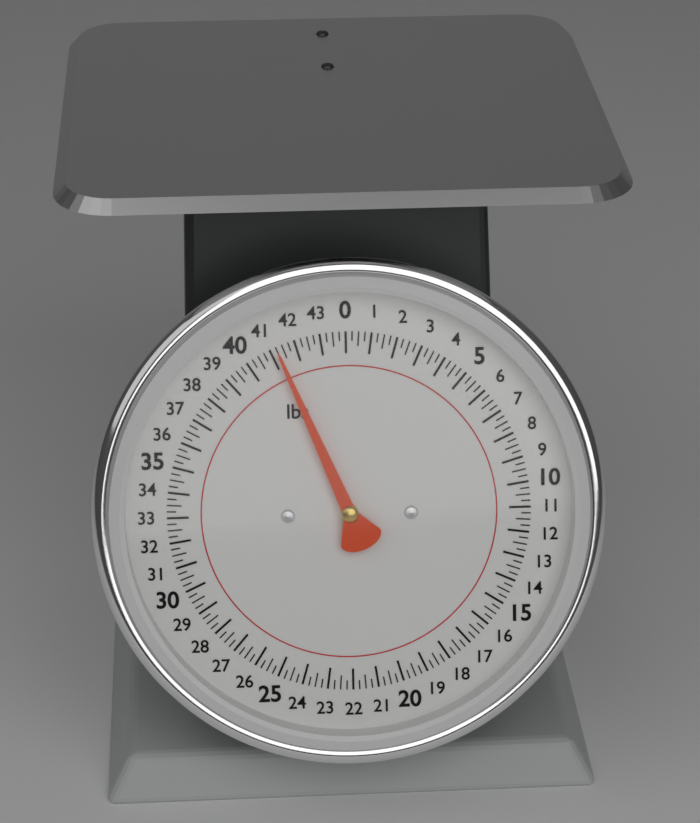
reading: 41.25 lbs
